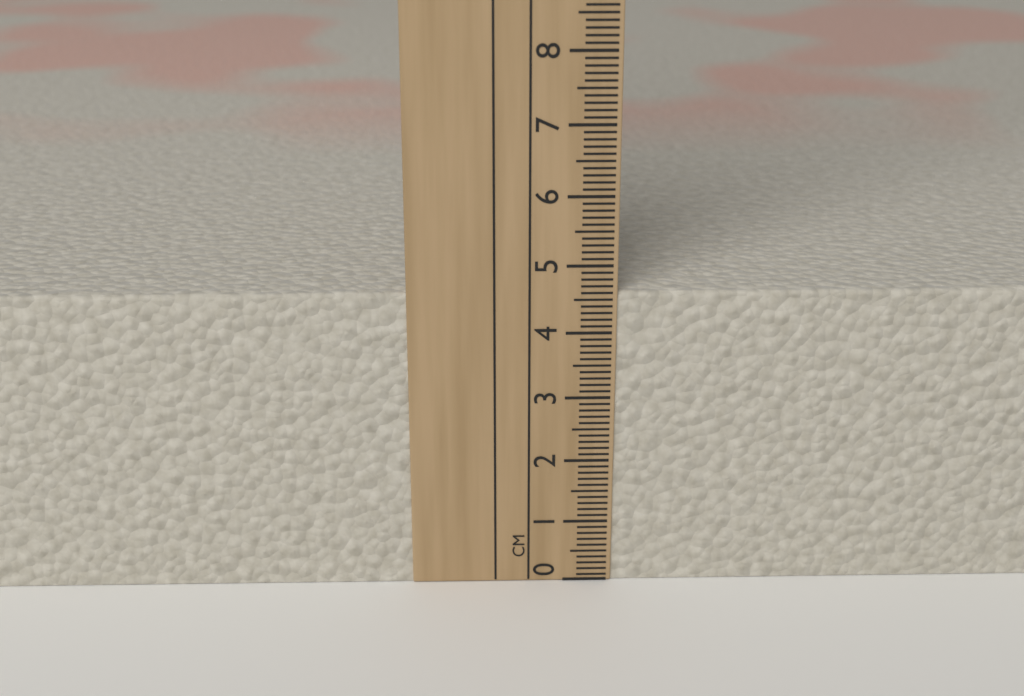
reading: 4.6 cm
